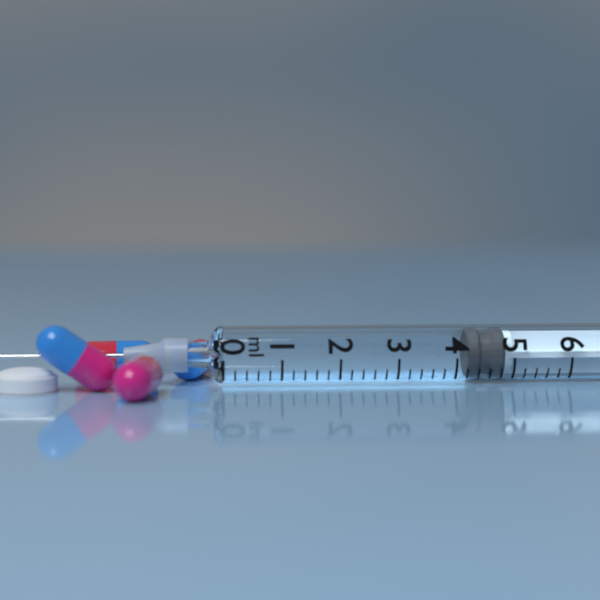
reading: 4.2 ml
